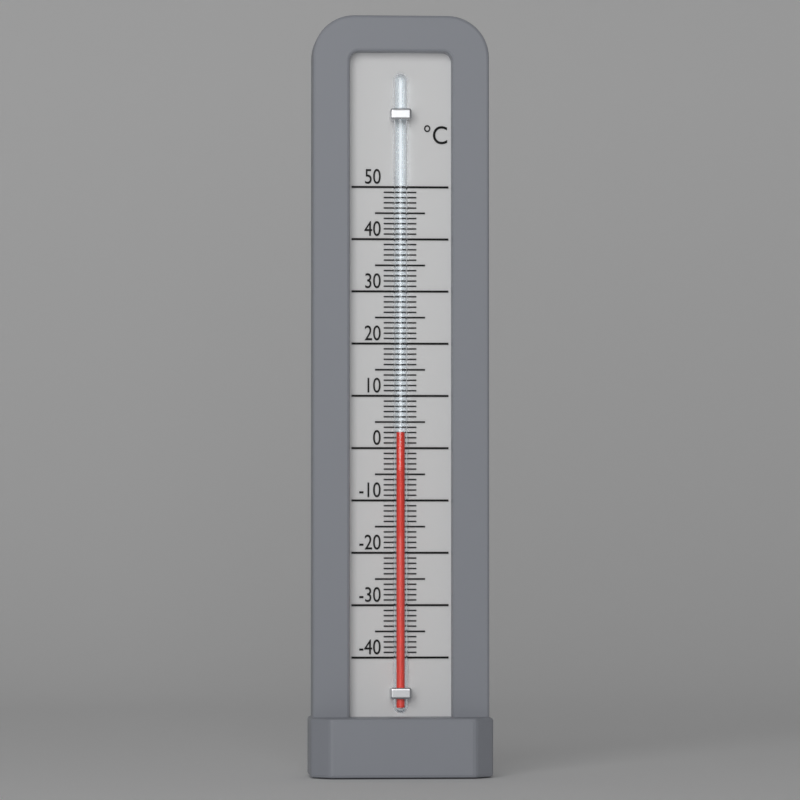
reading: 3 °C
